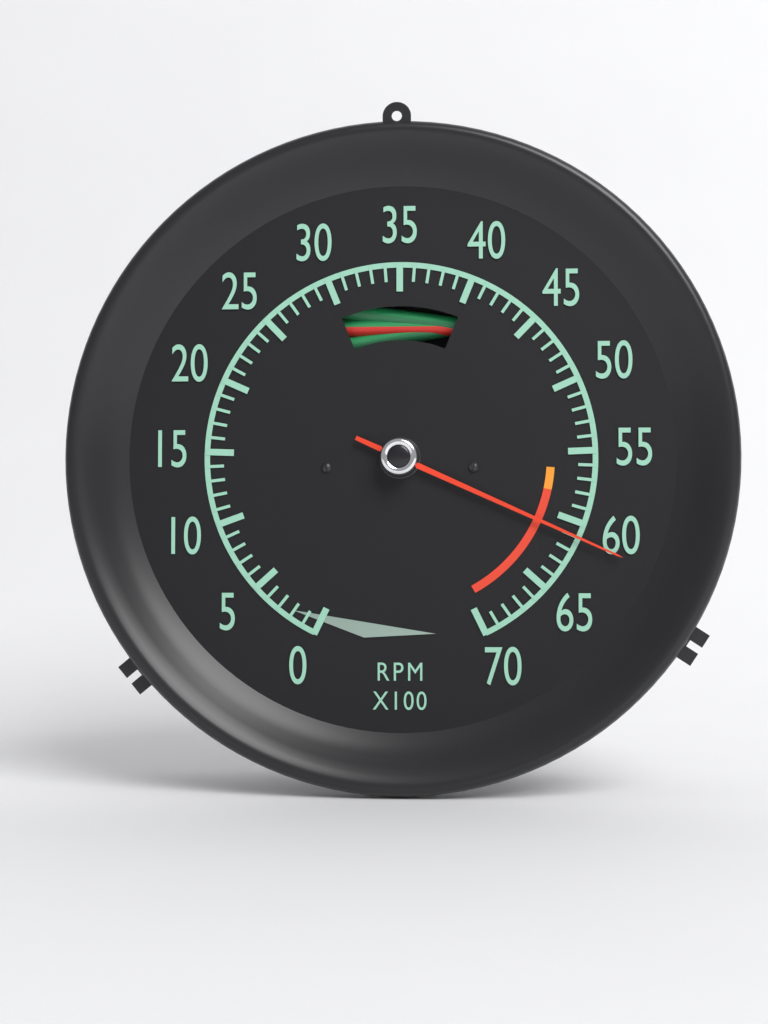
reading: 61 RPM x100
